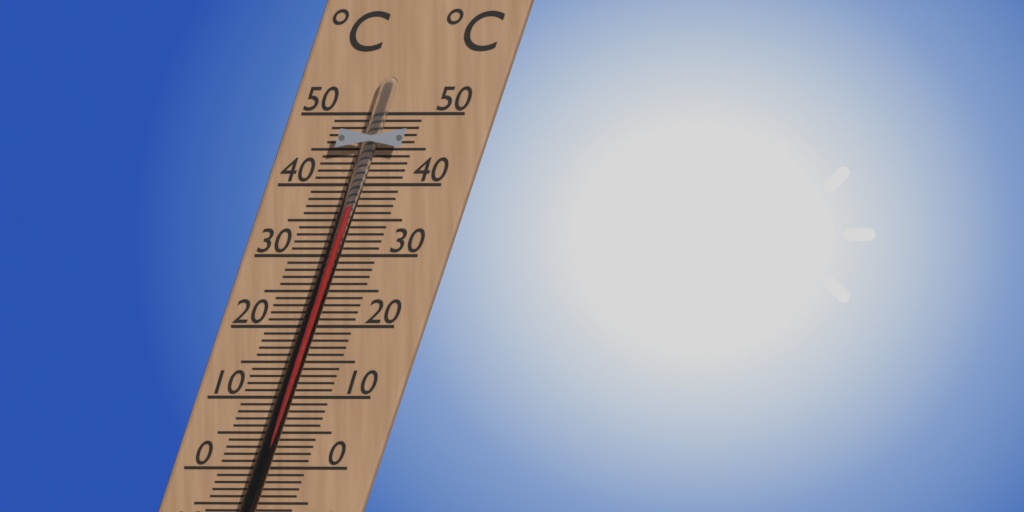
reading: 37 °C
